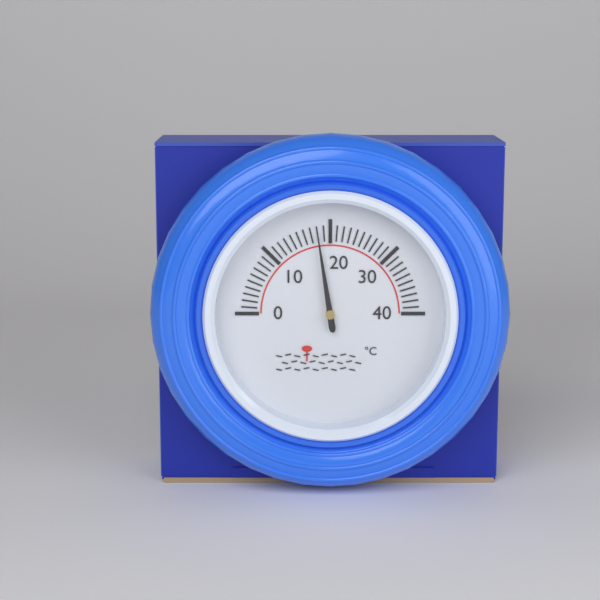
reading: 18 °C
